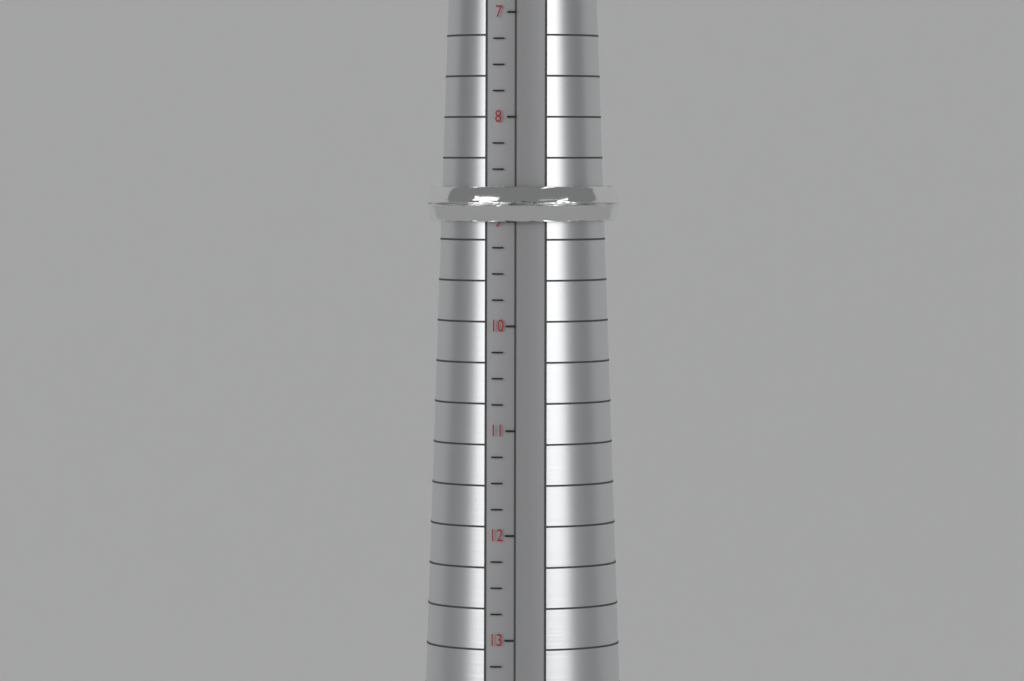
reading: 9.00 (no unit)
